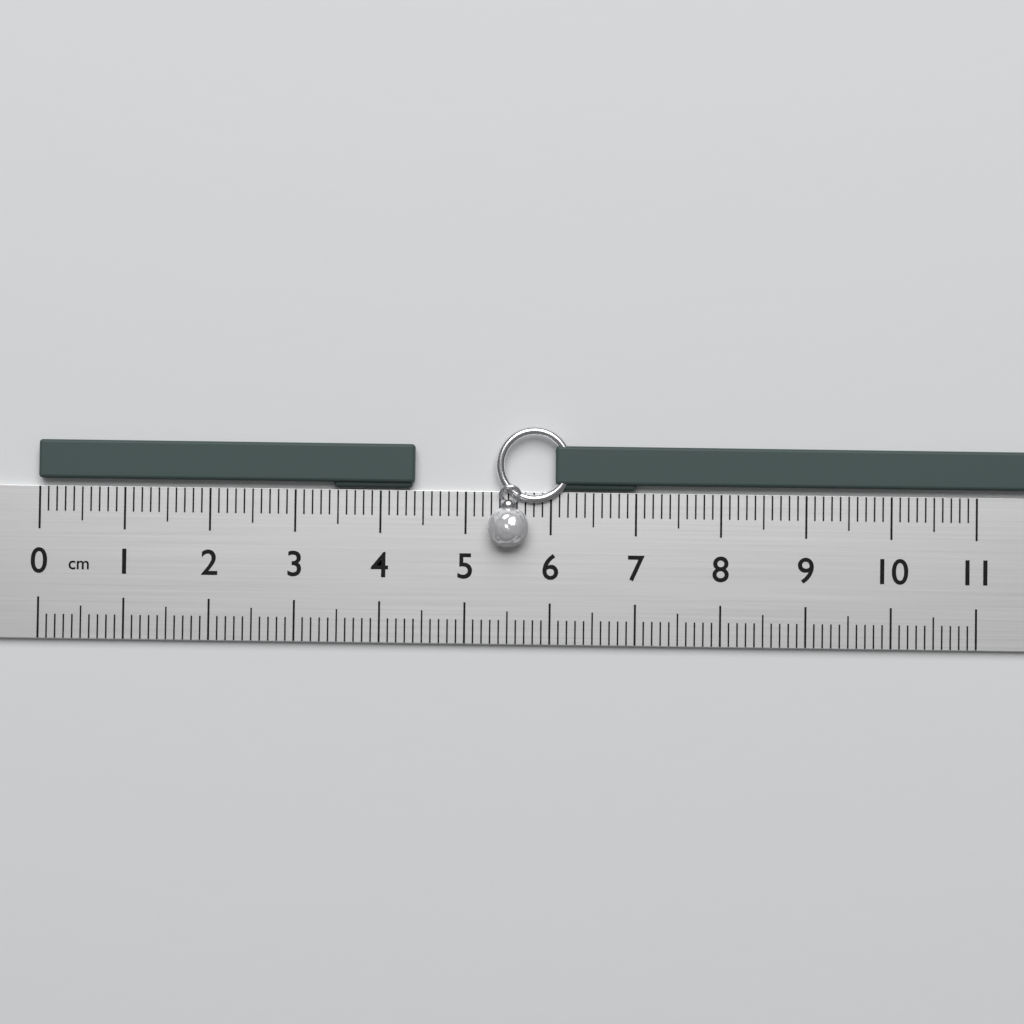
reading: 4.4 cm
